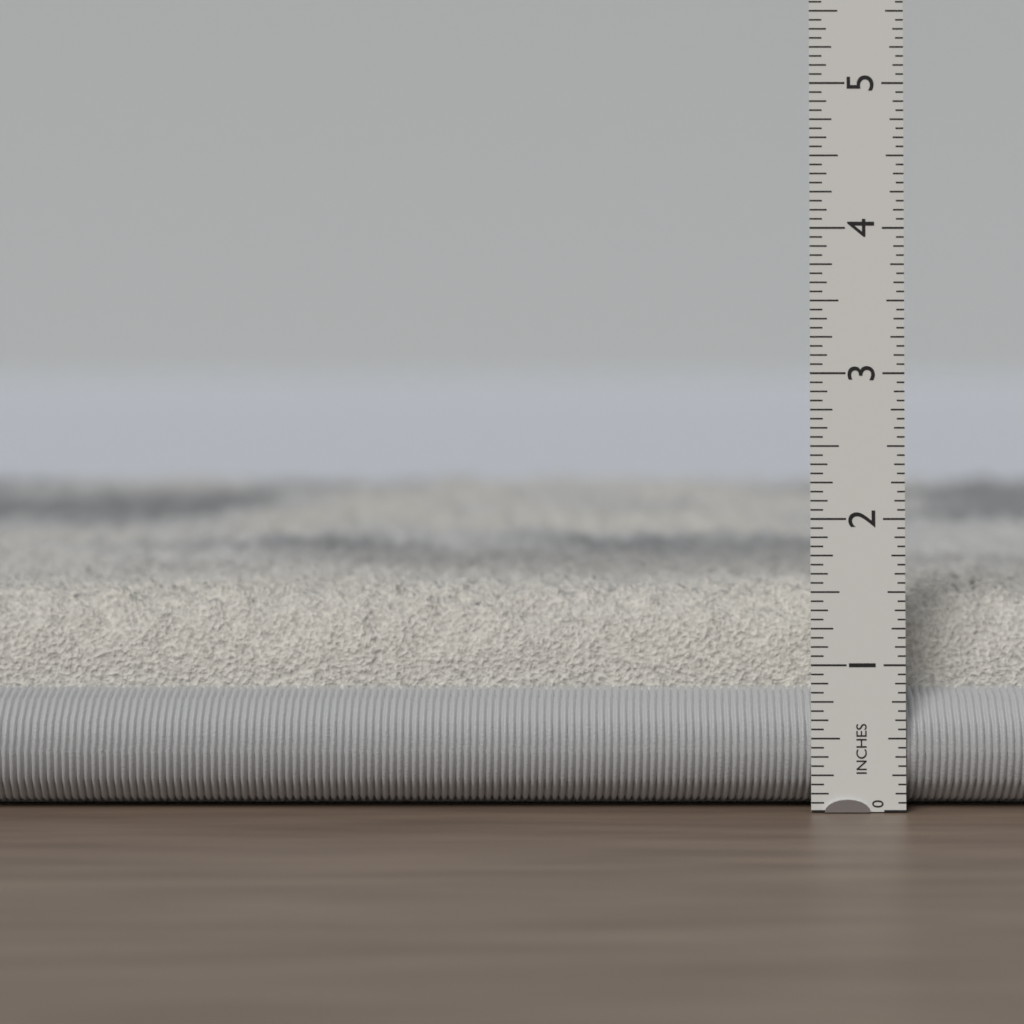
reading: 1.5000 in
